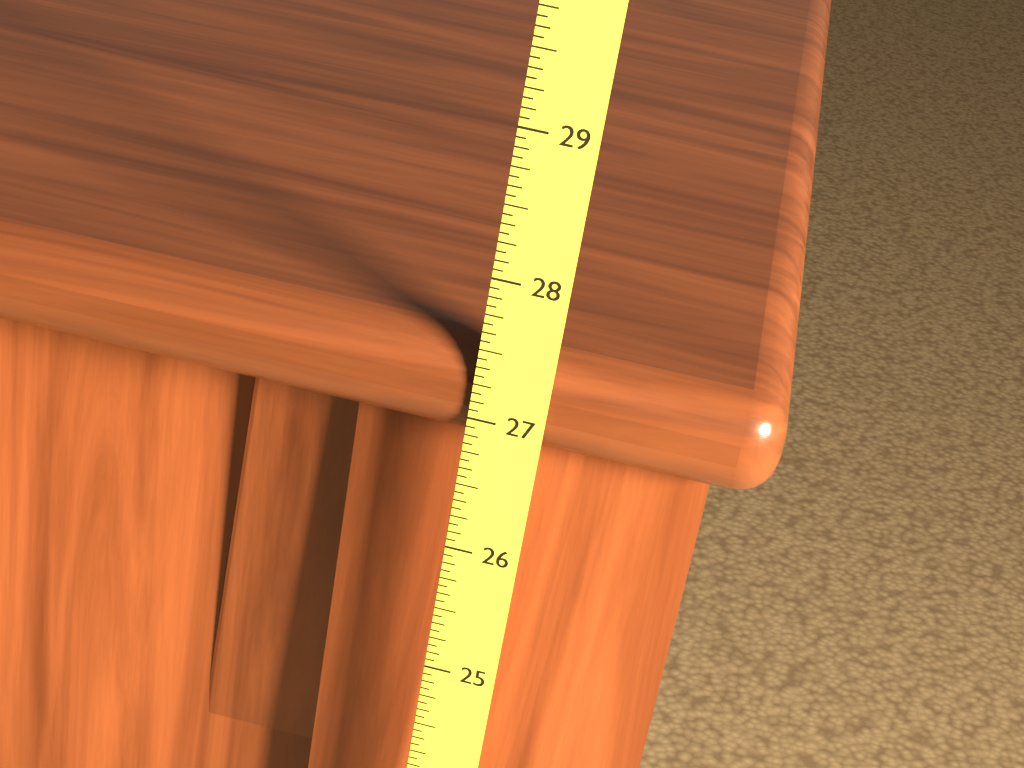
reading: 27.5000 (no unit)
